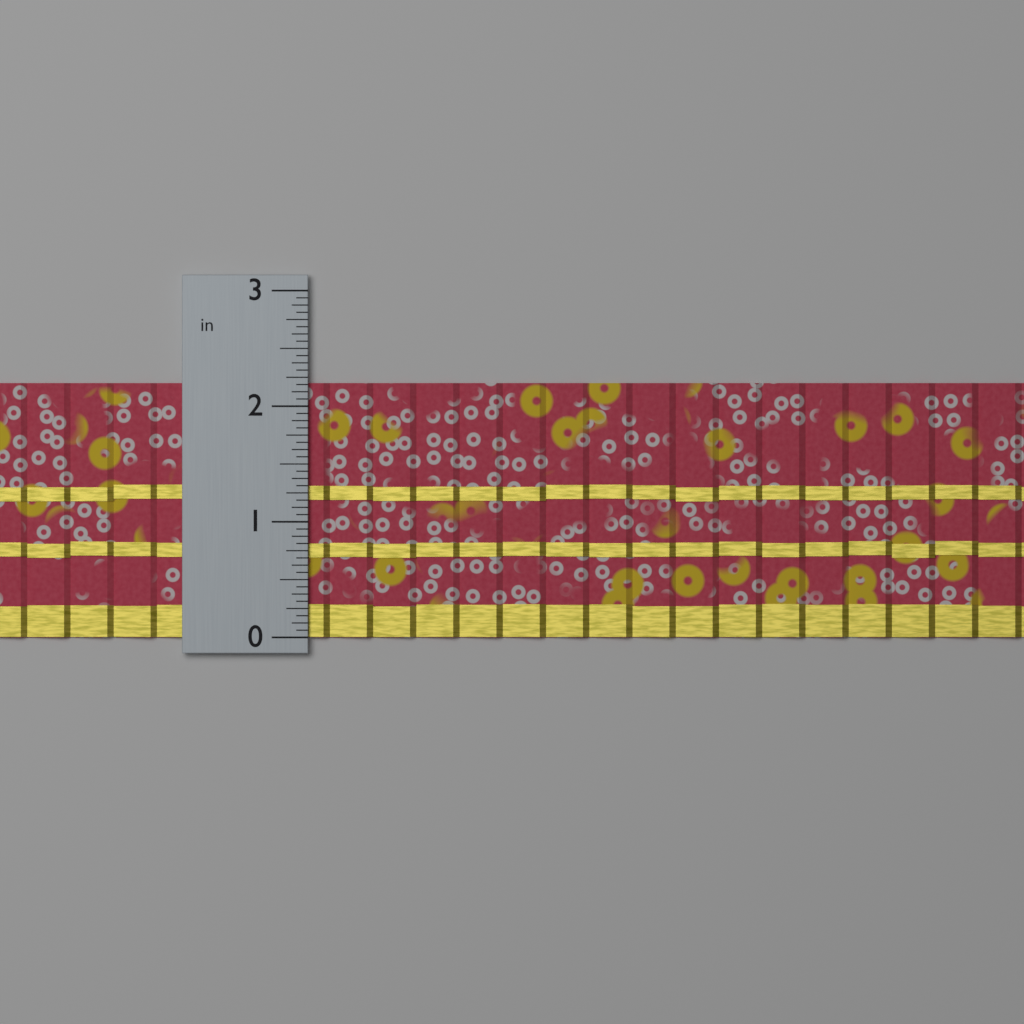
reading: 2.2000 in
